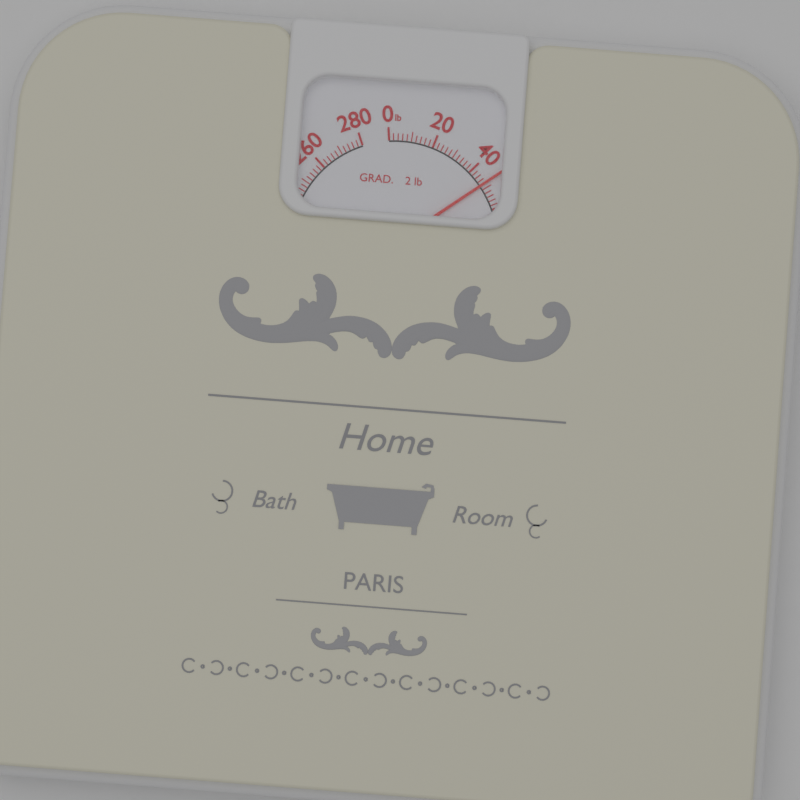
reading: 48 lb
